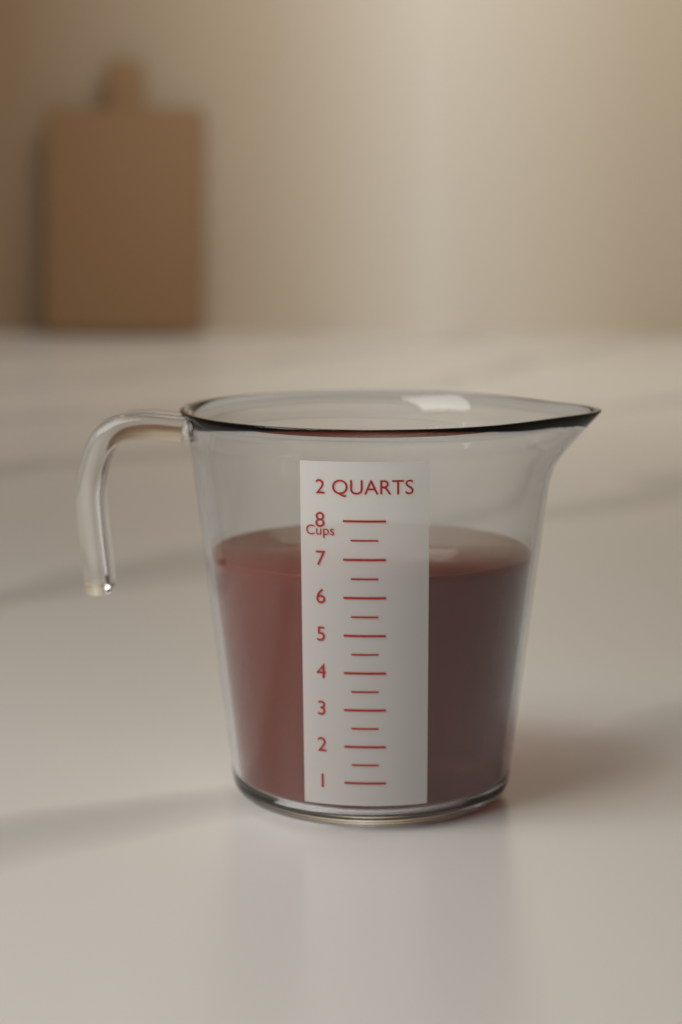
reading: 6.5 cups
